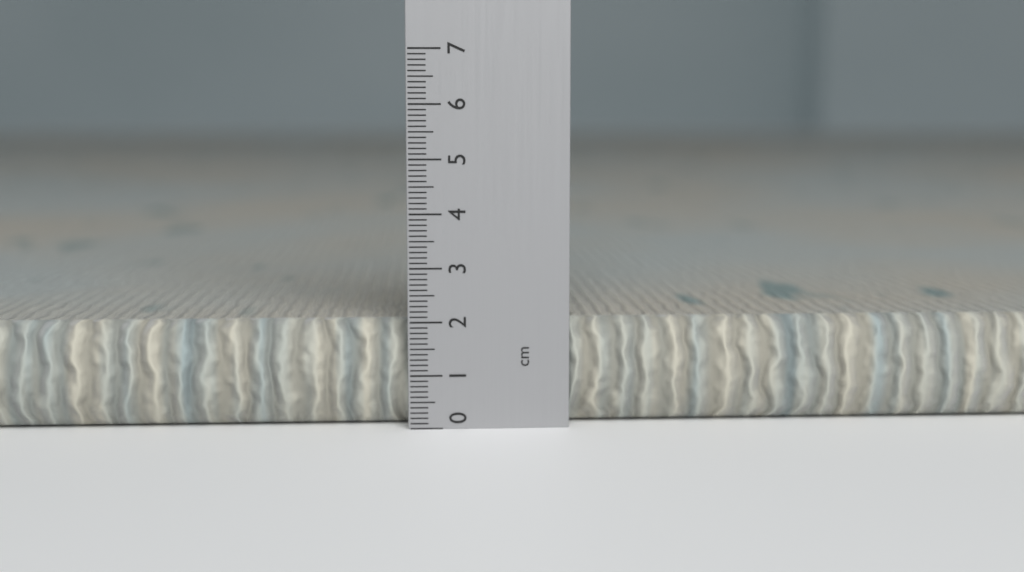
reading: 2.0 cm
